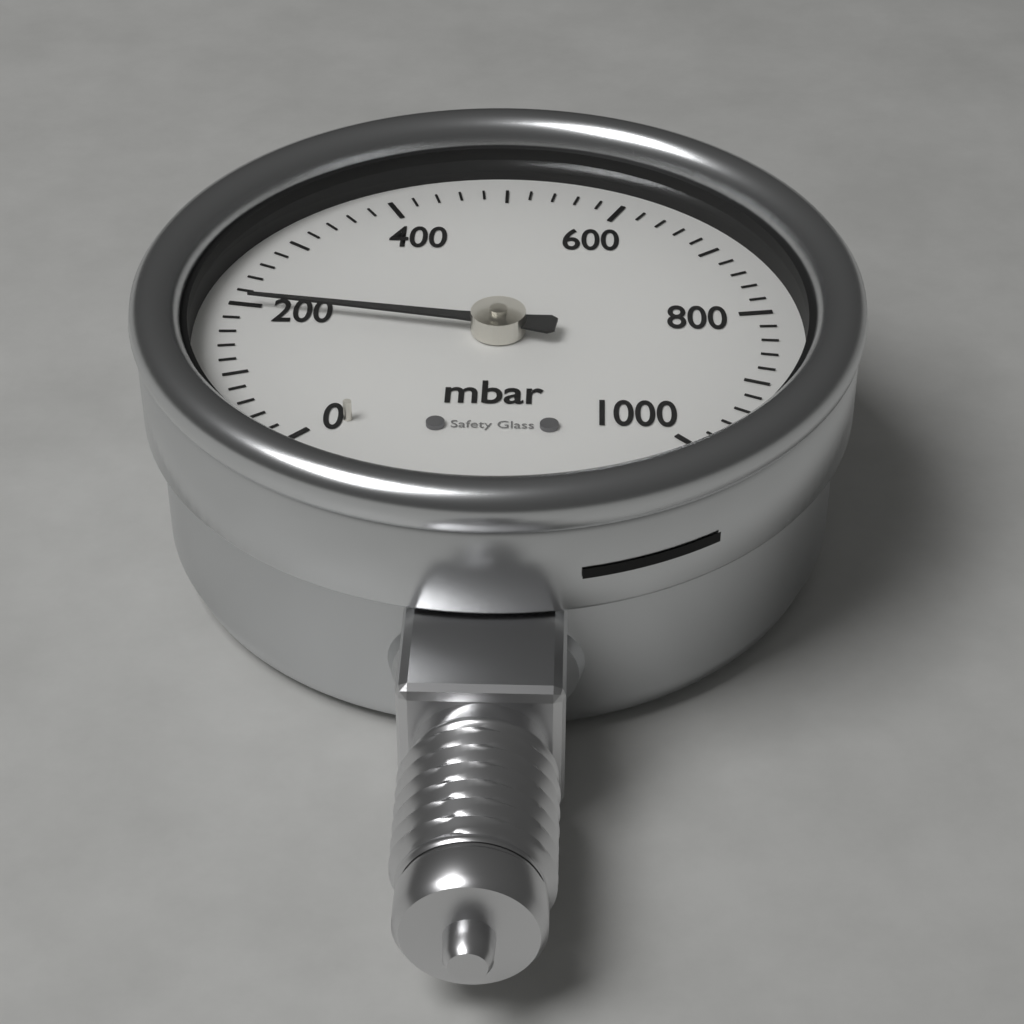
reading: 200 mbar
